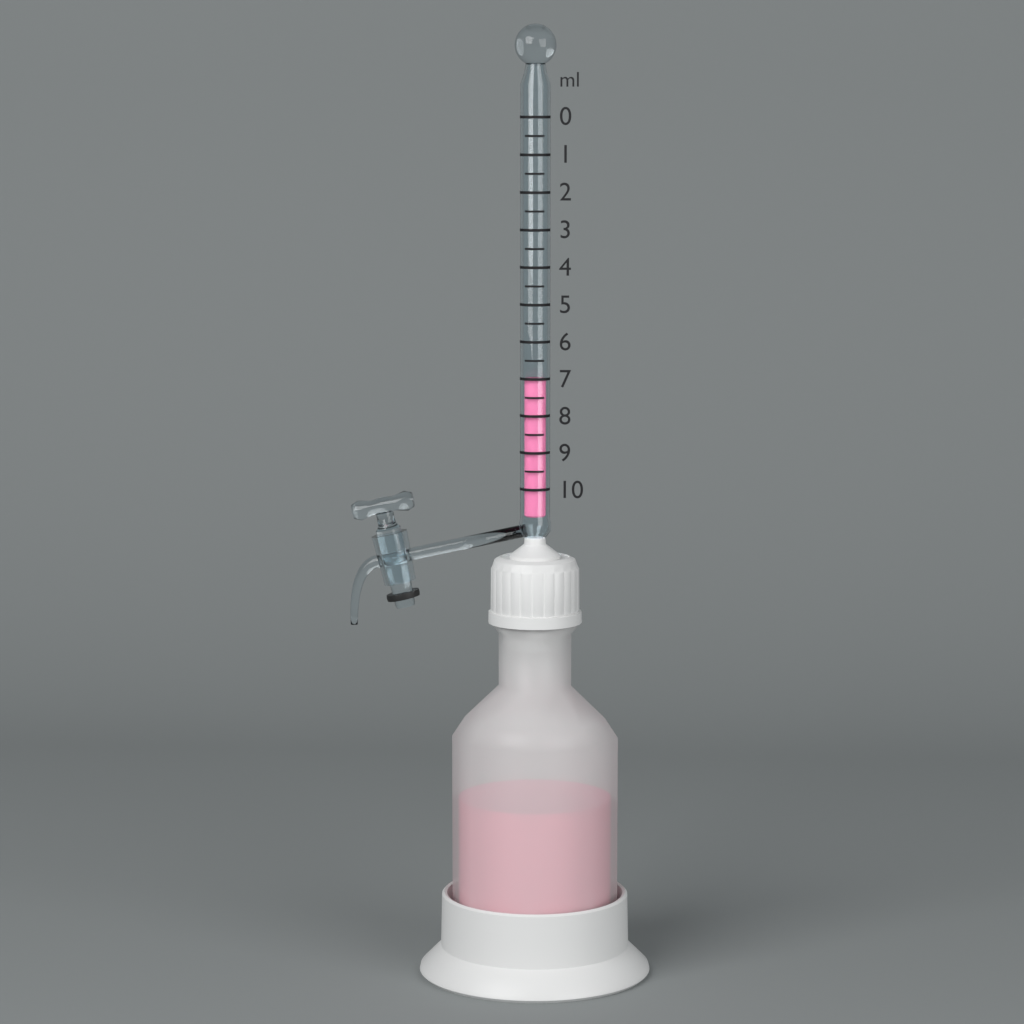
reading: 7.0 ml
